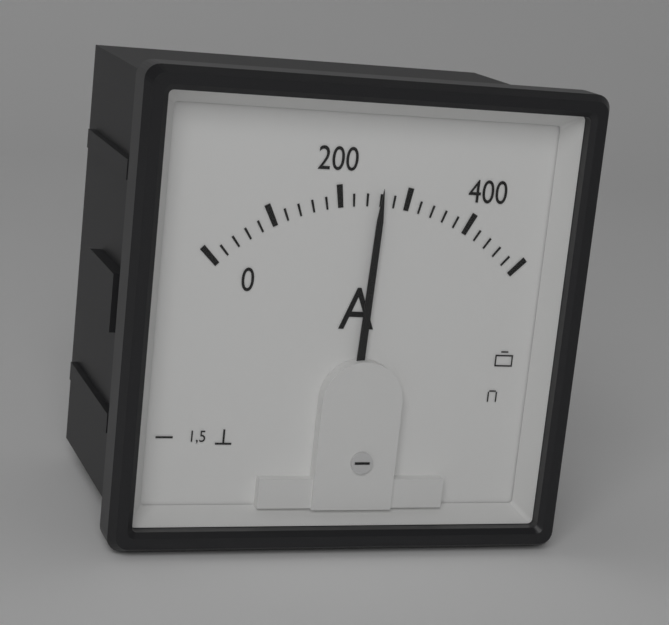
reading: 260 A
